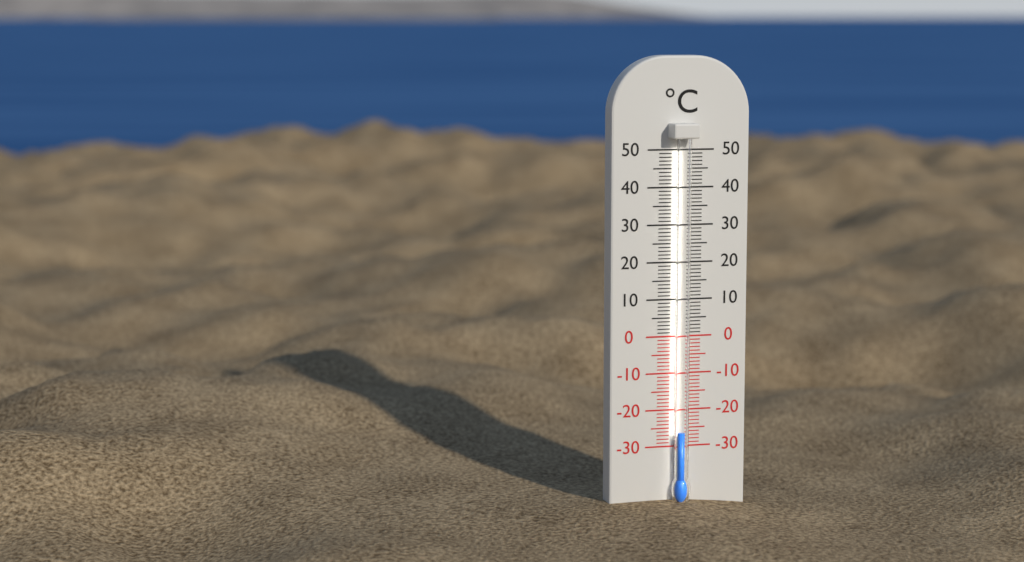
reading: -26 °C
